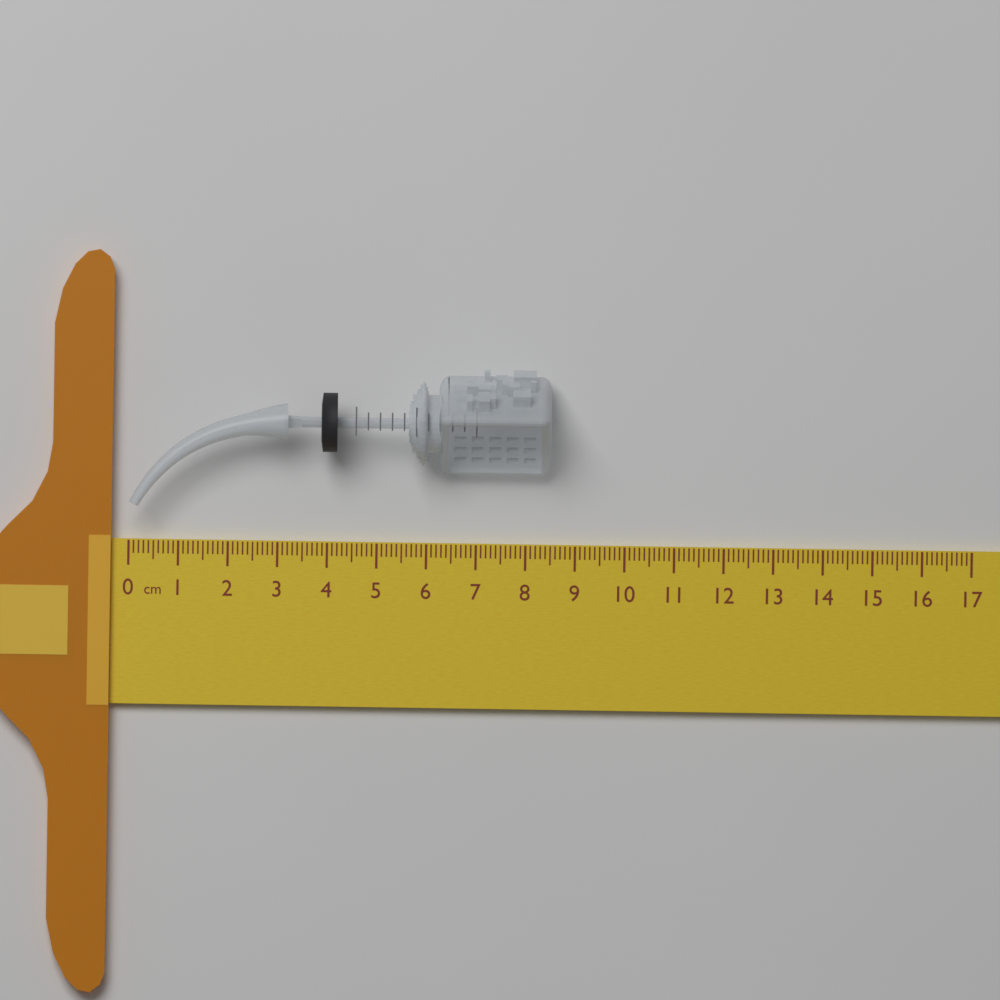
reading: 8.5 cm
